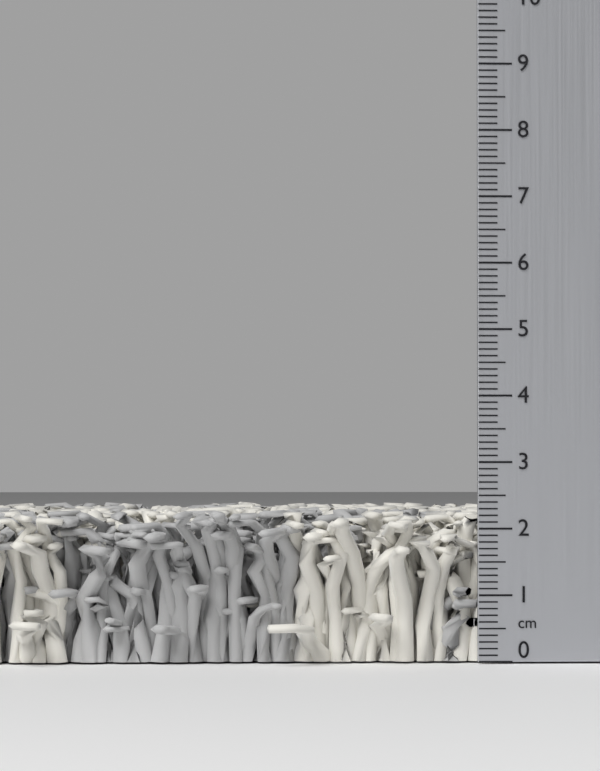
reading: 2.3 cm
